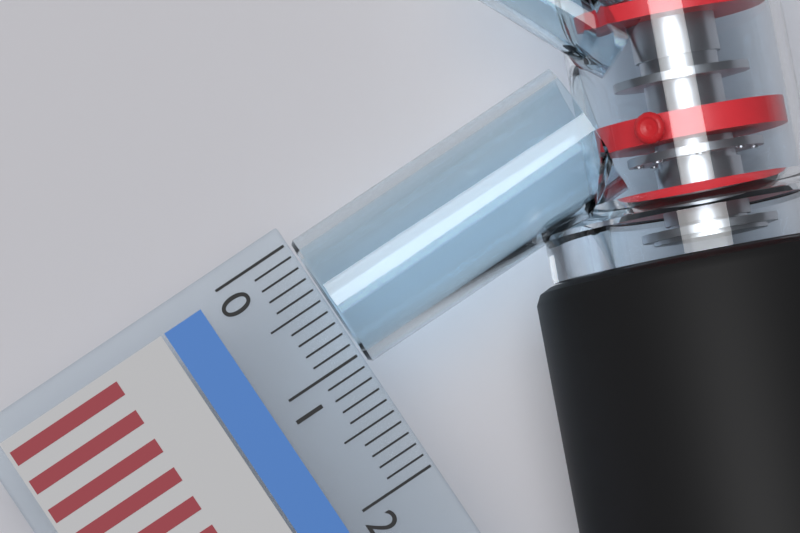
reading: 1.1 (no unit)
